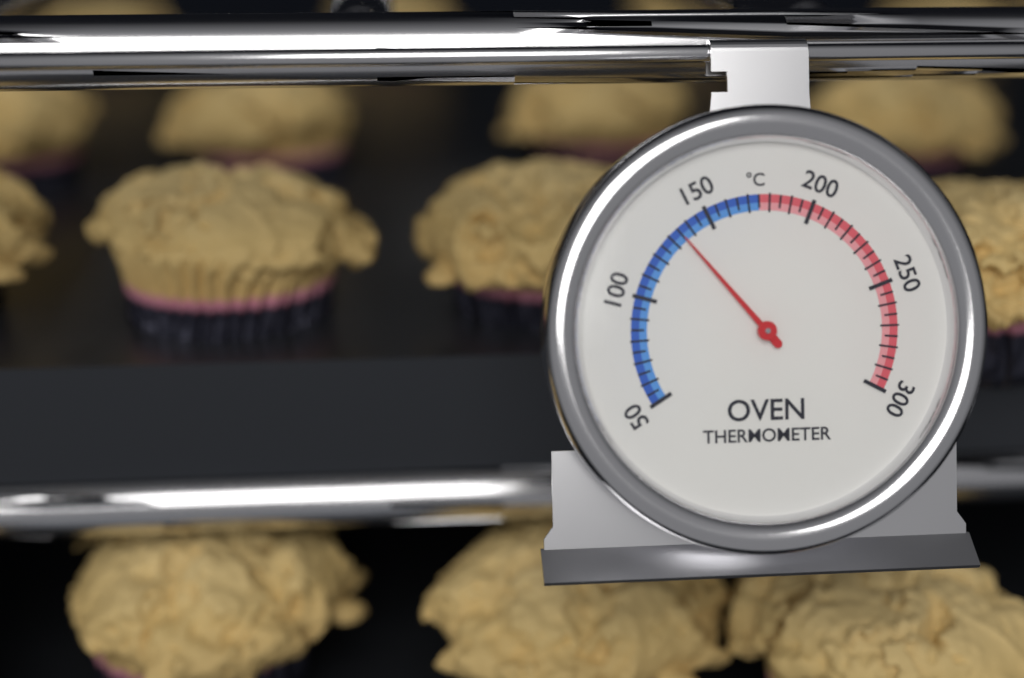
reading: 135 °C
